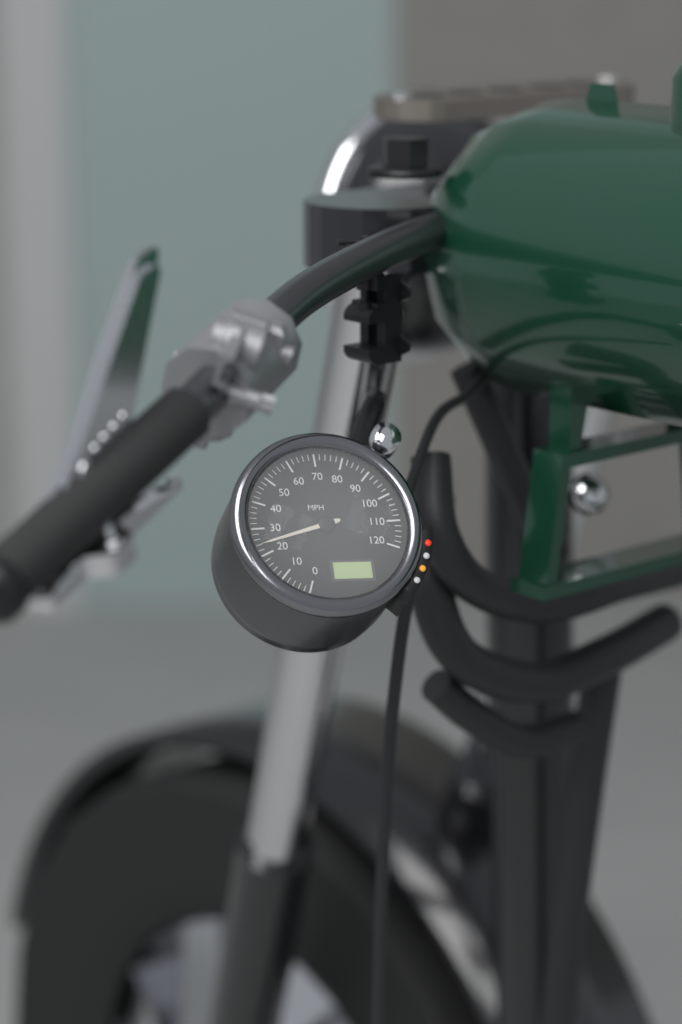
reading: 24 MPH
